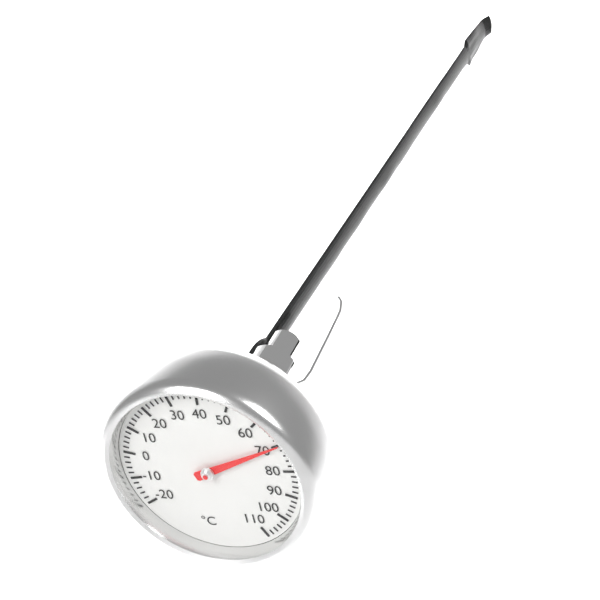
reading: 70 °C
